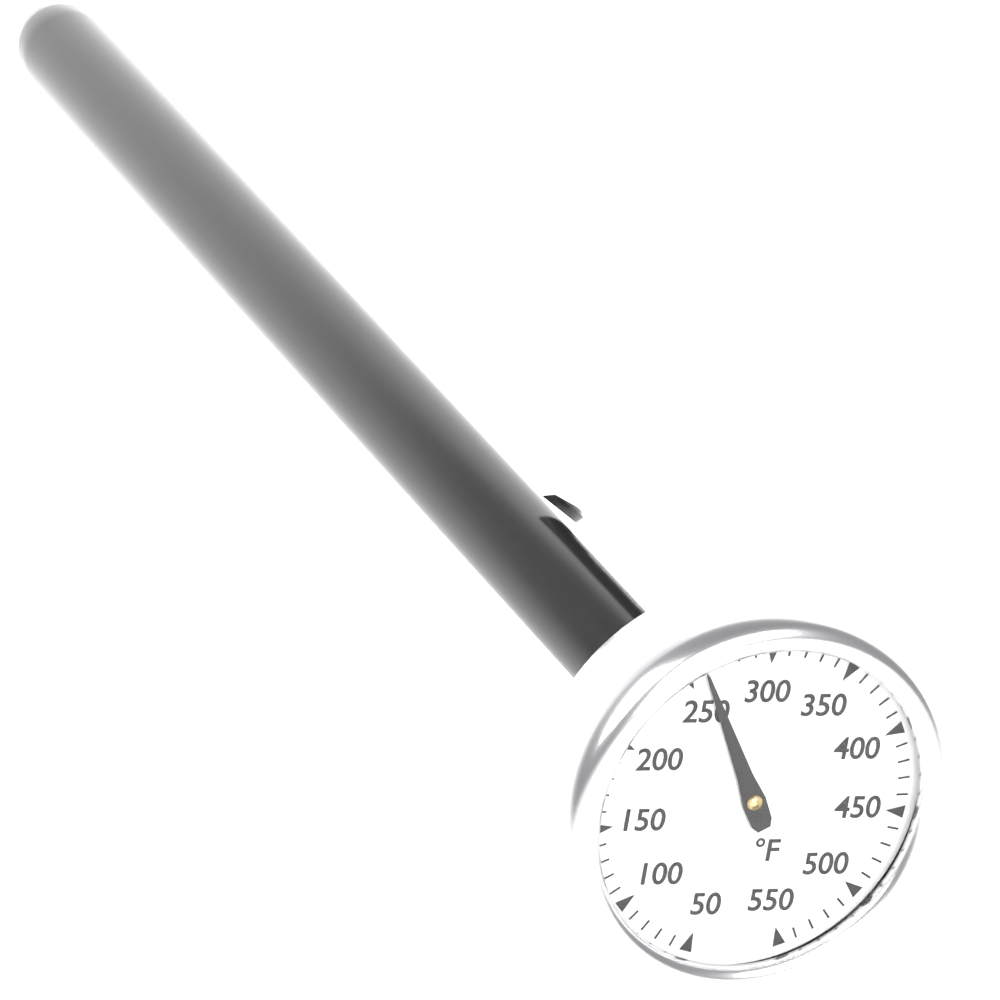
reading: 260 °F
